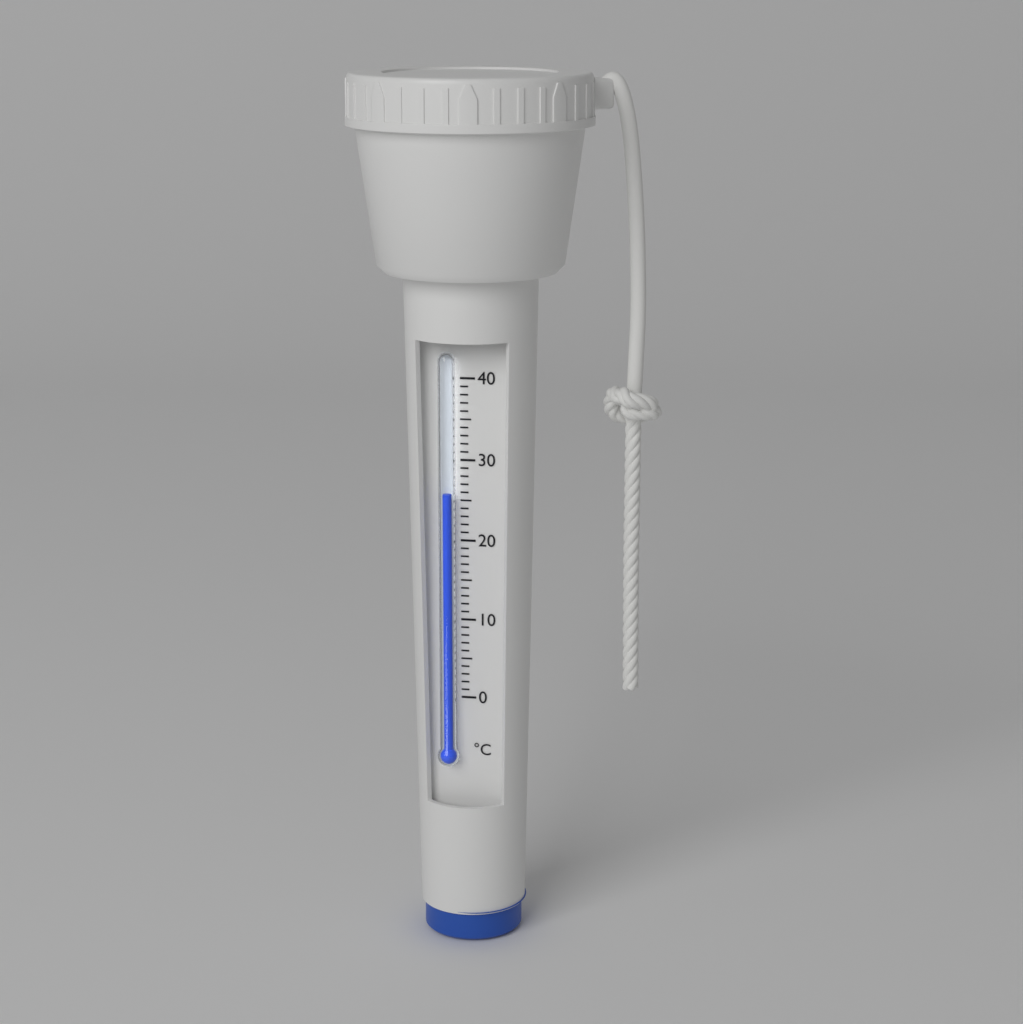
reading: 26 °C
